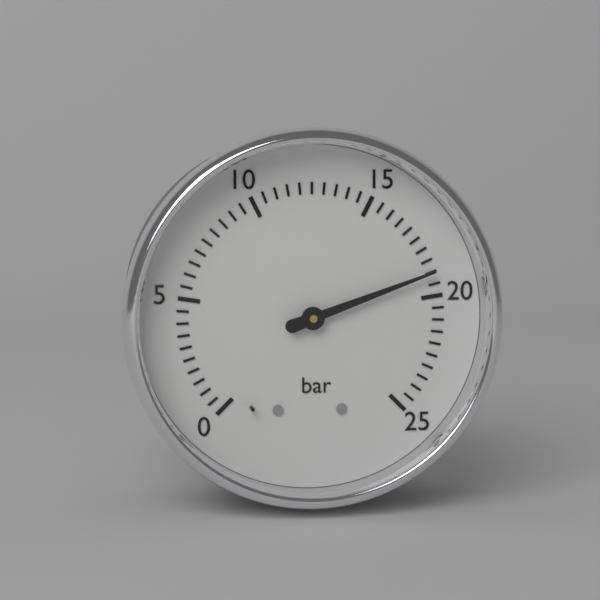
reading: 19.0 bar
